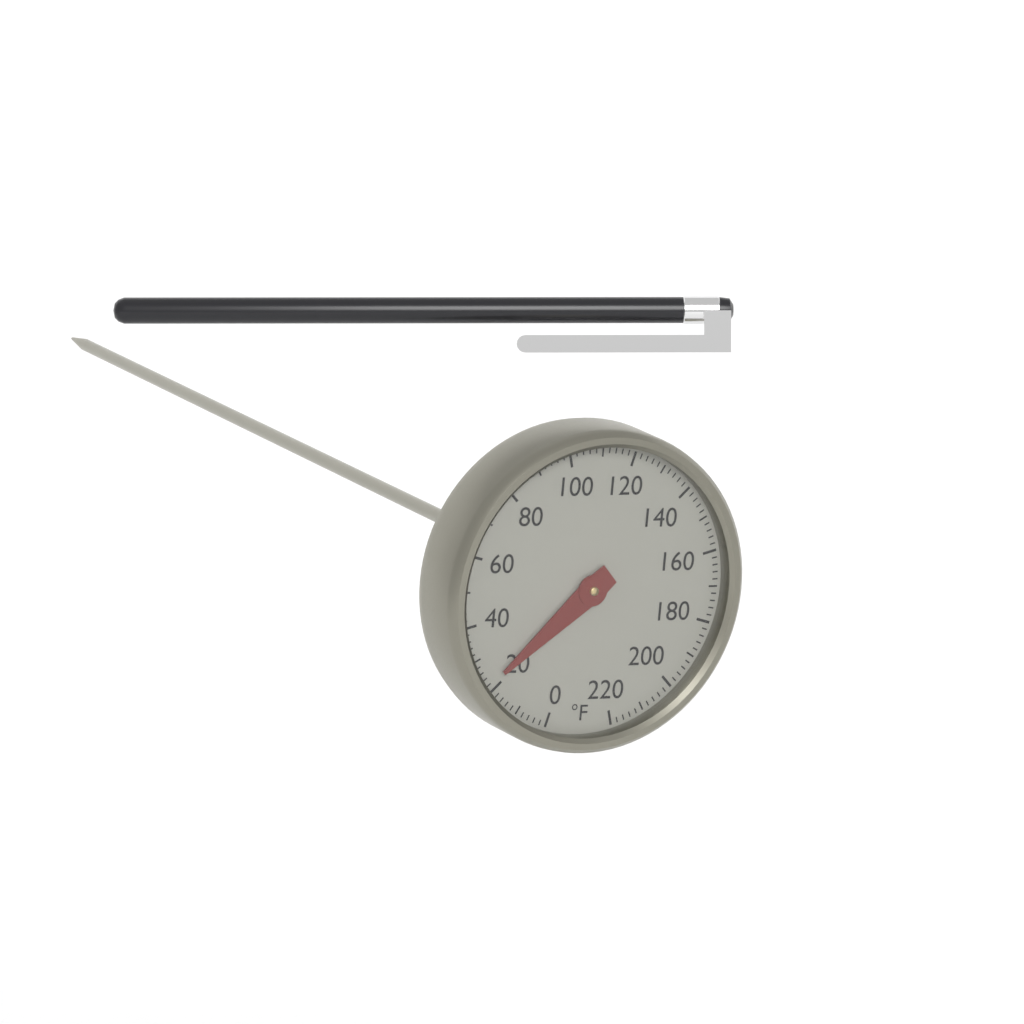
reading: 22 °F
